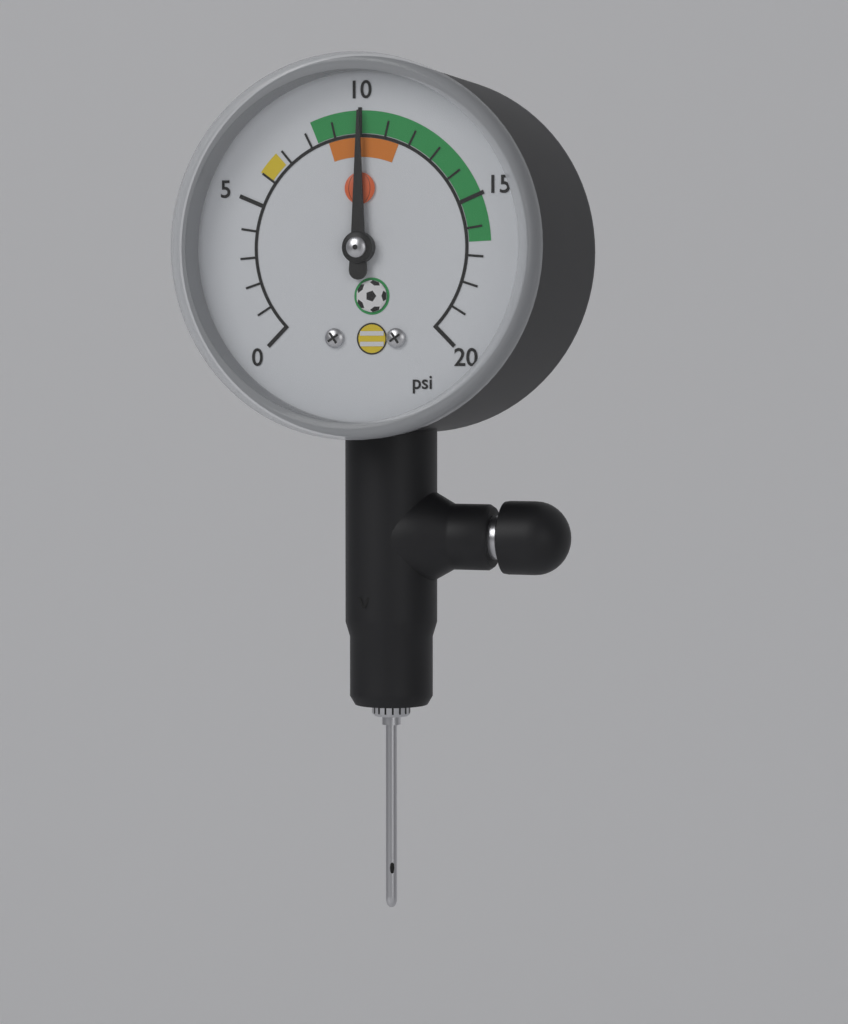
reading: 10 psi
